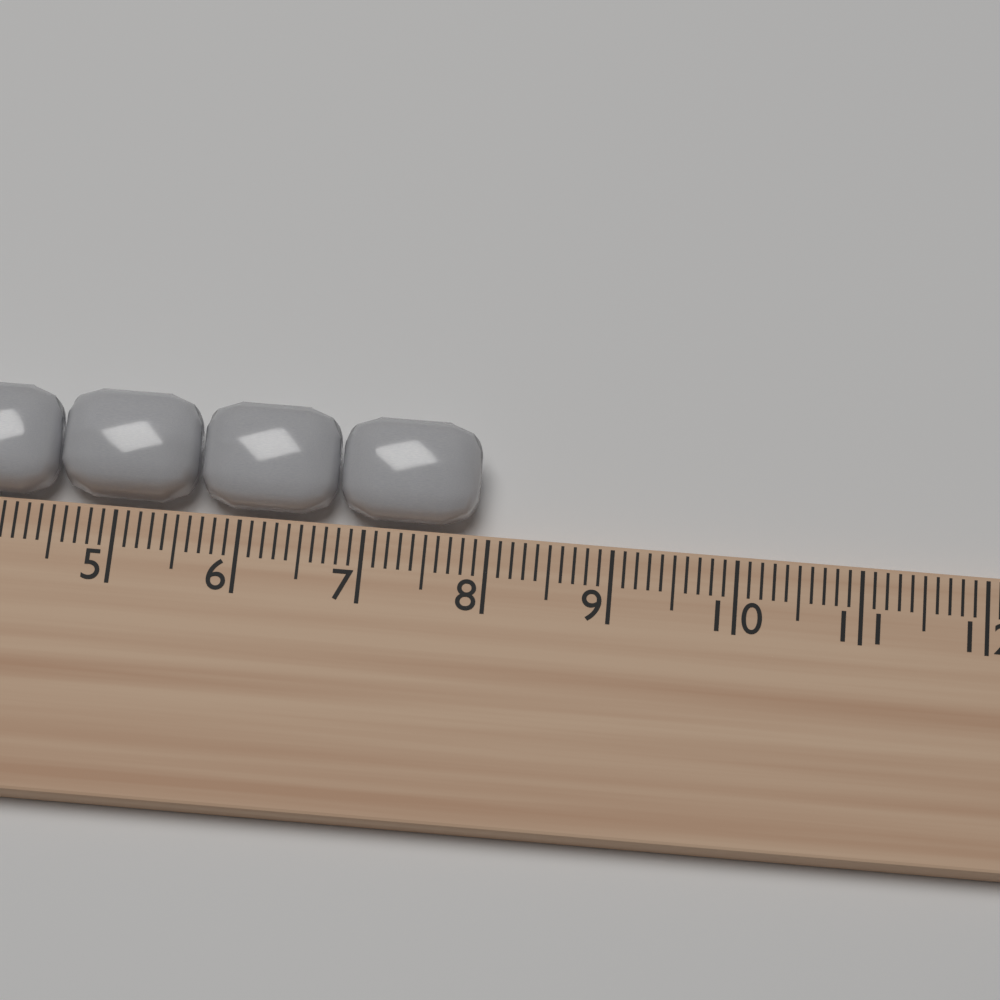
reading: 7.9 cm
